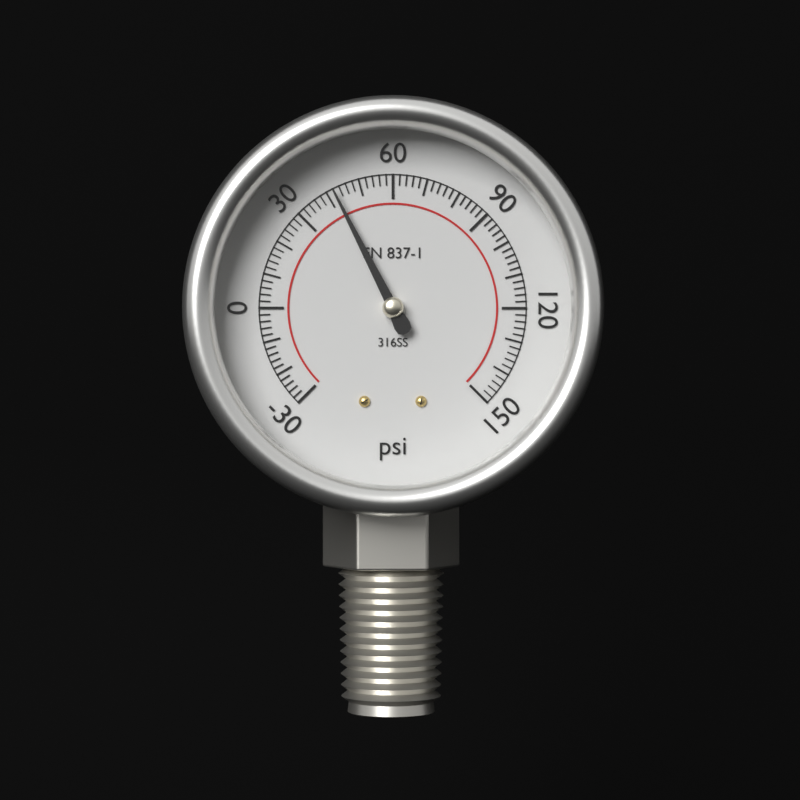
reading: 42 psi
